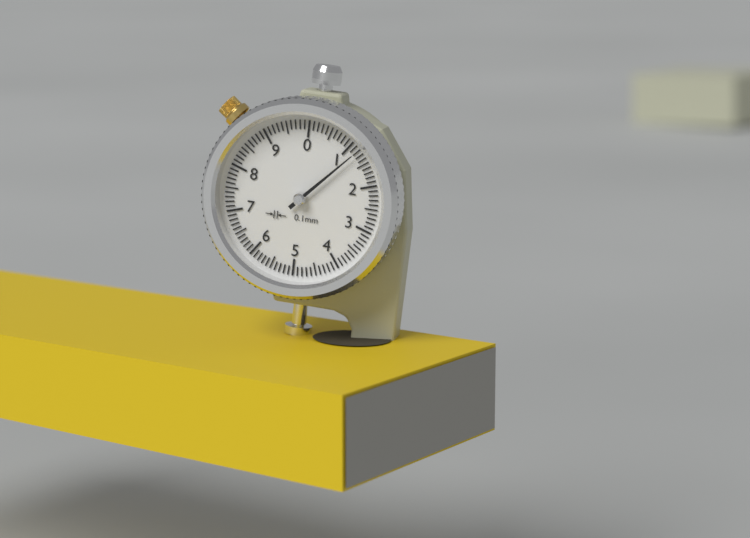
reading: 1.2 mm
